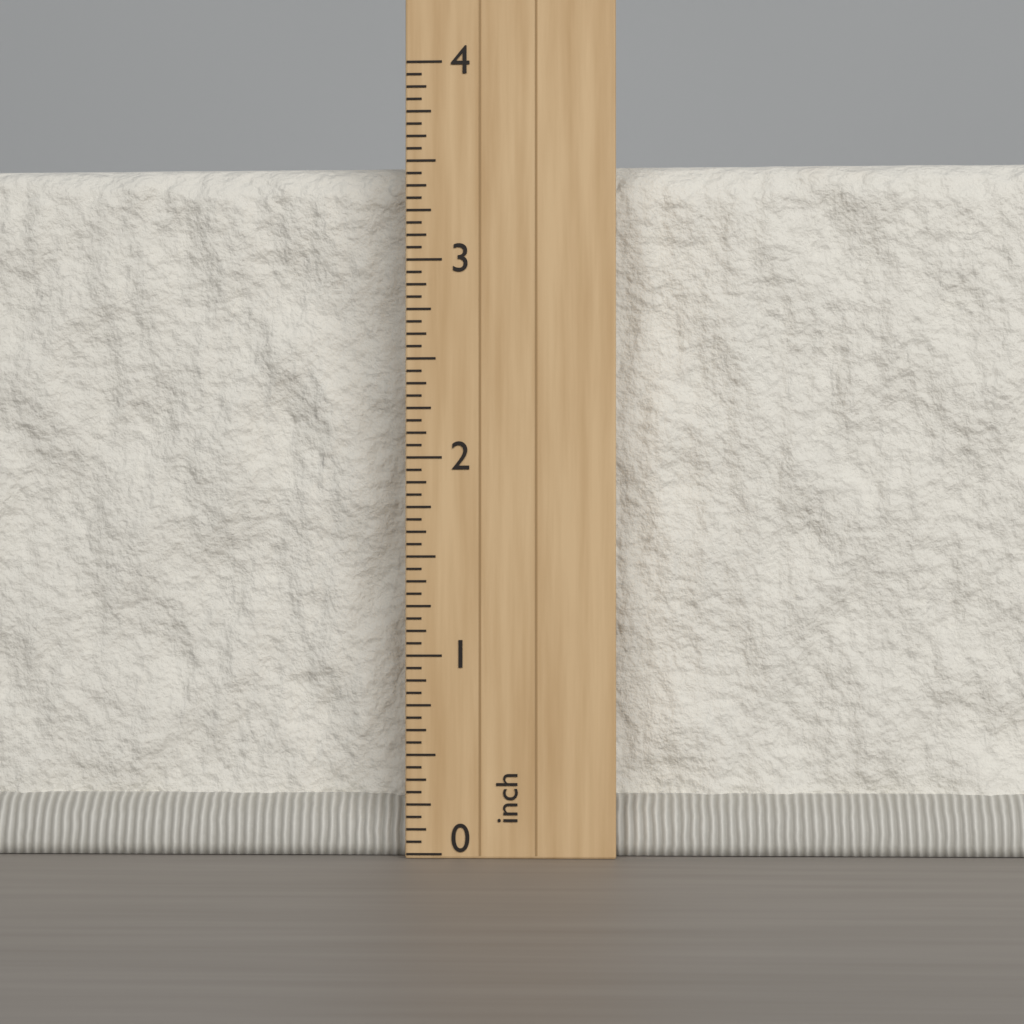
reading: 3.5625 inch
